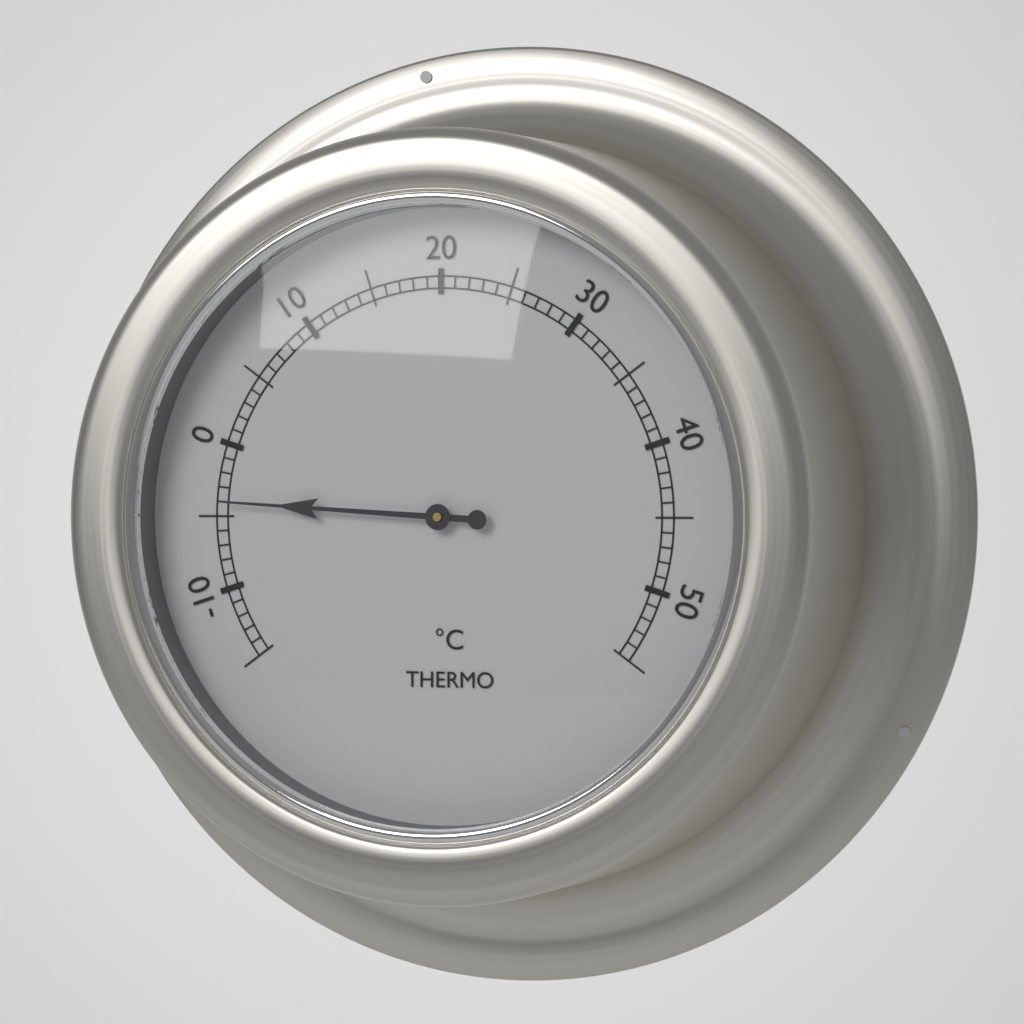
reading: -4 °C
